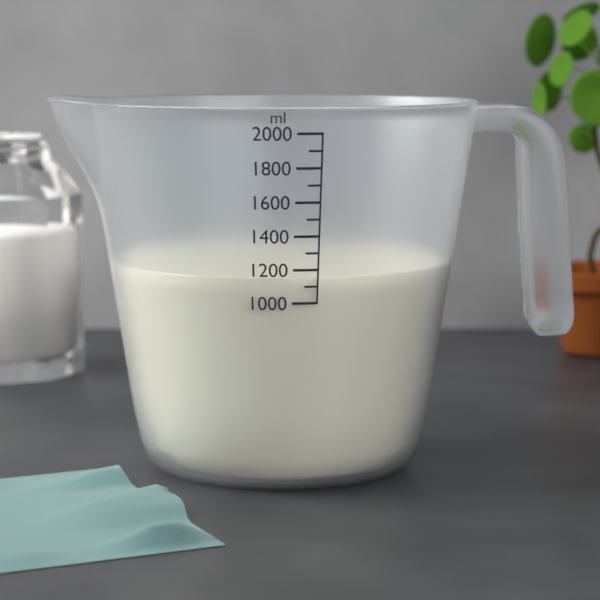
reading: 1150 ml
